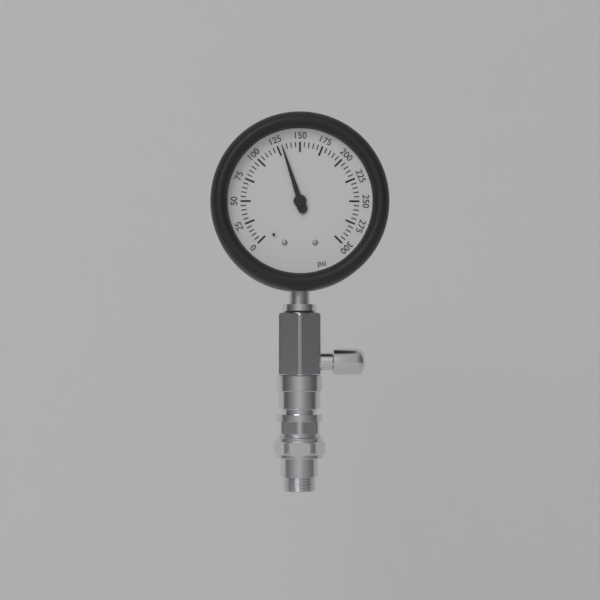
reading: 130 psi
